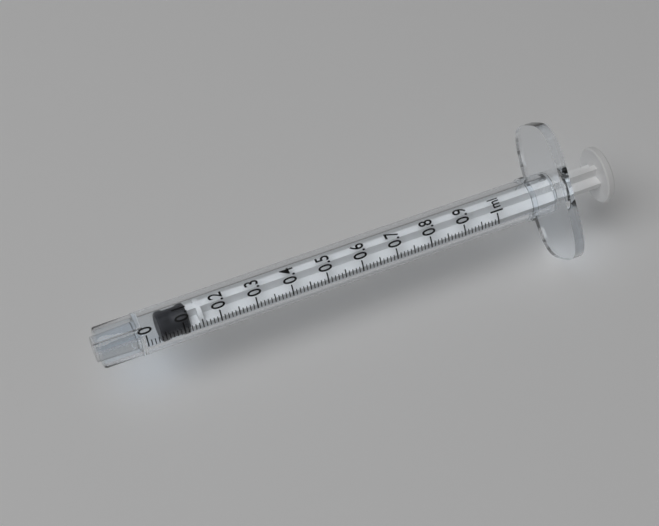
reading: 0.04 ml
